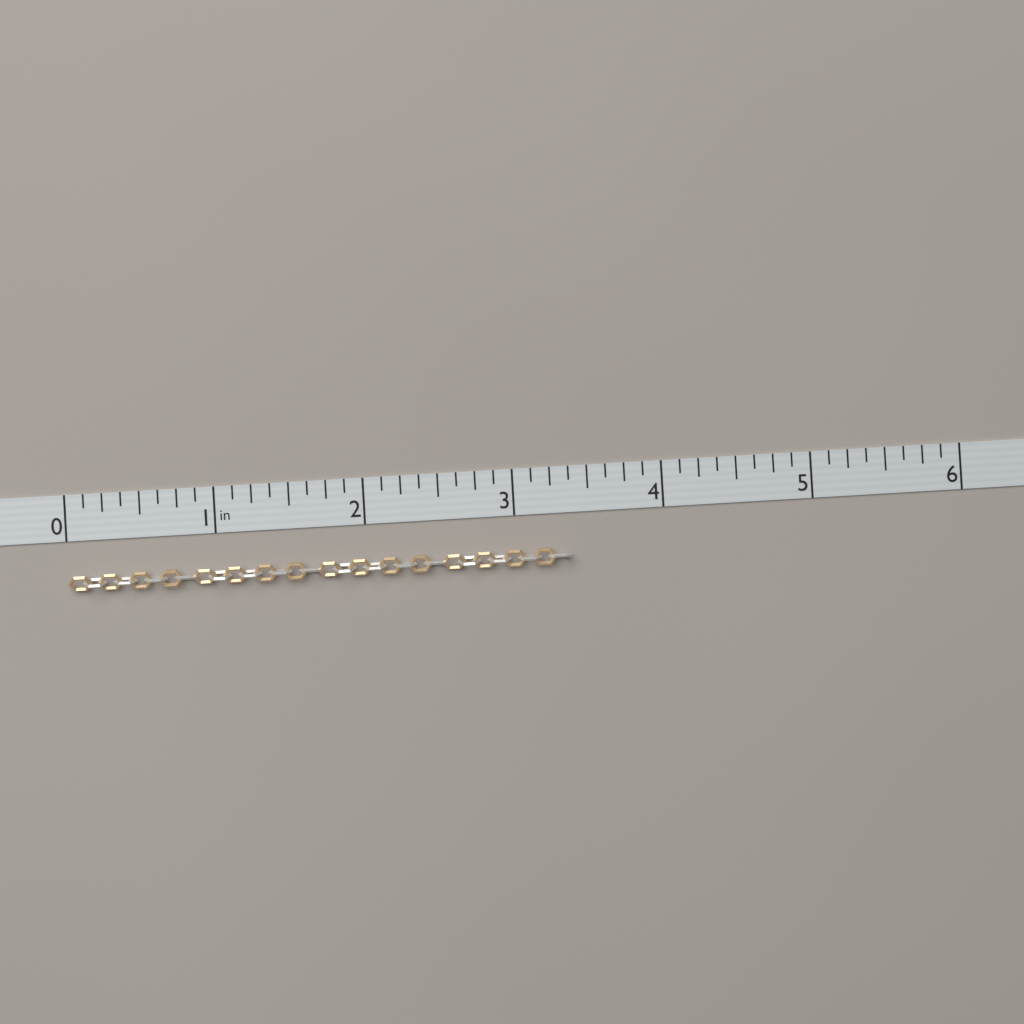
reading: 3.375 in
